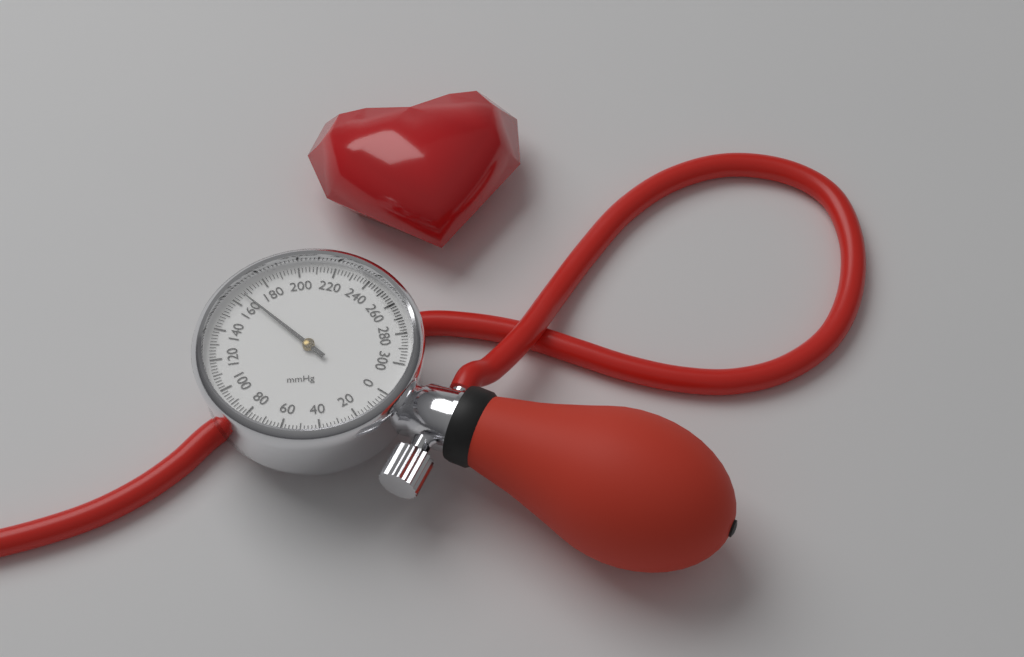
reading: 166 mmHg
